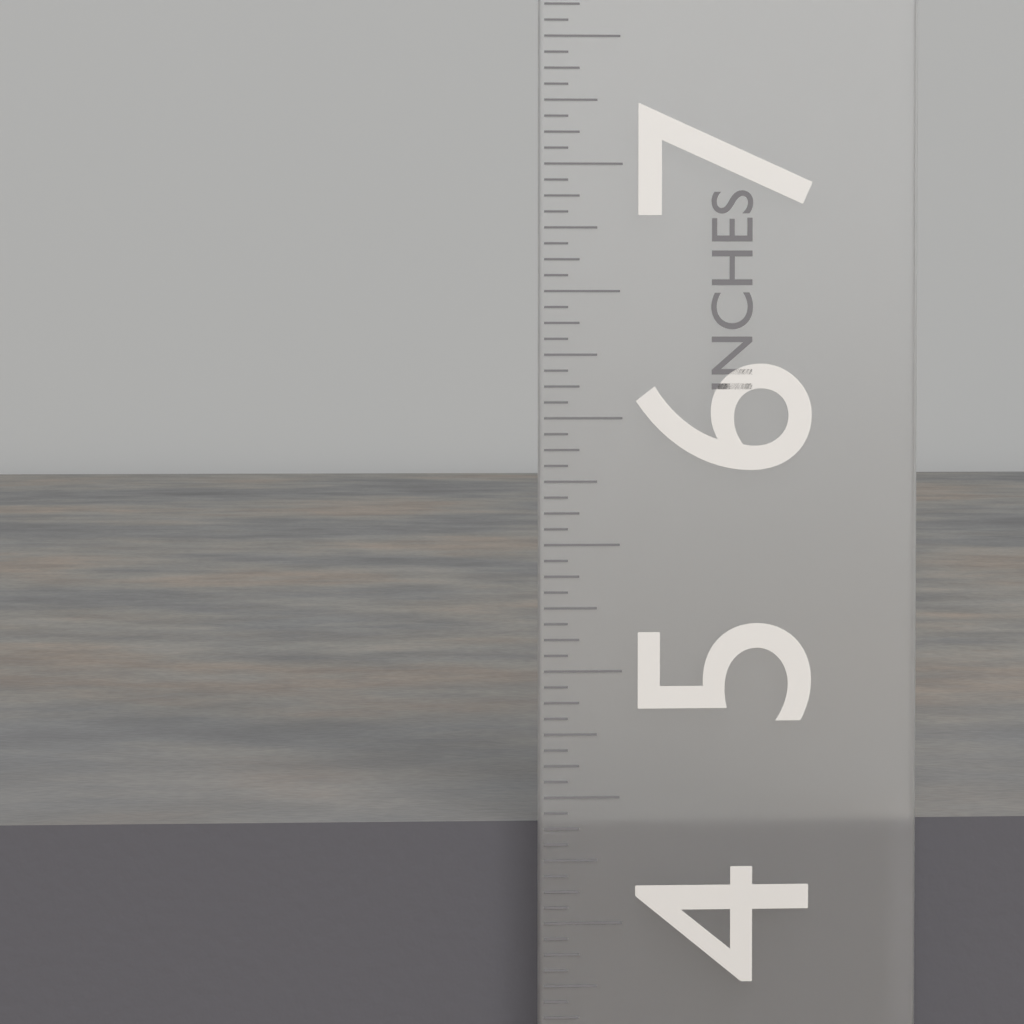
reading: 4.3750 in
